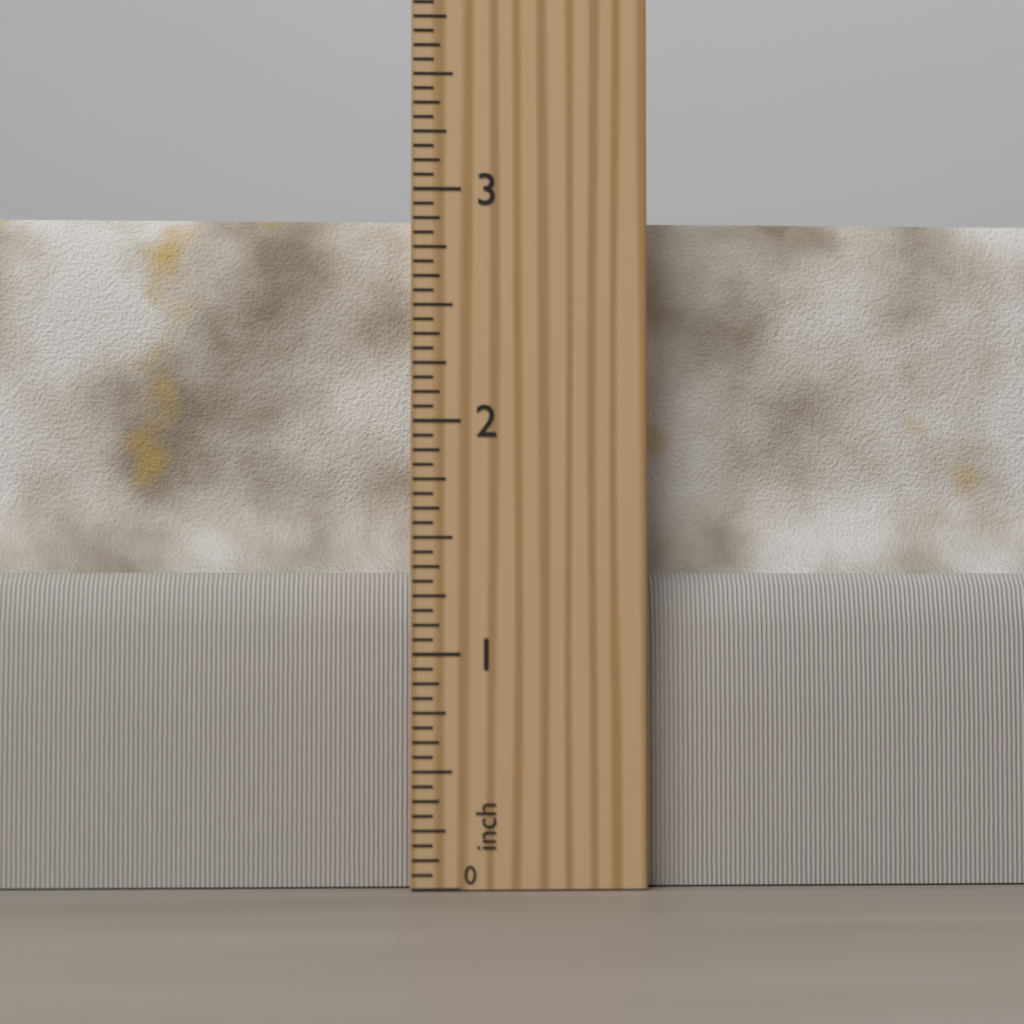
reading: 2.9375 inch
